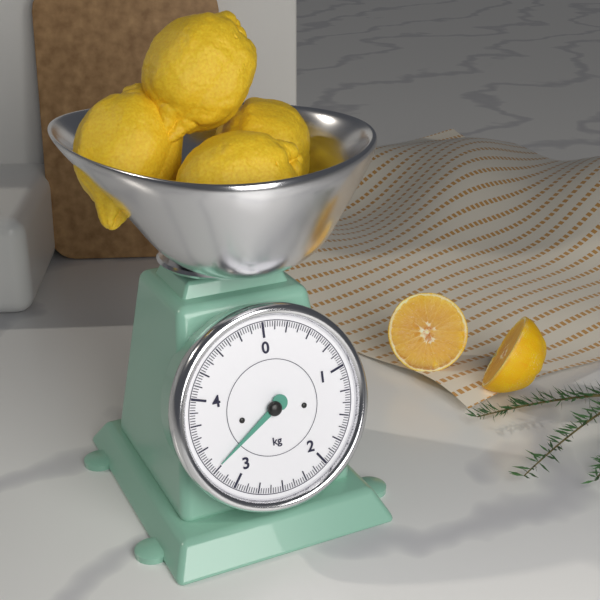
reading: 3.275 kg
